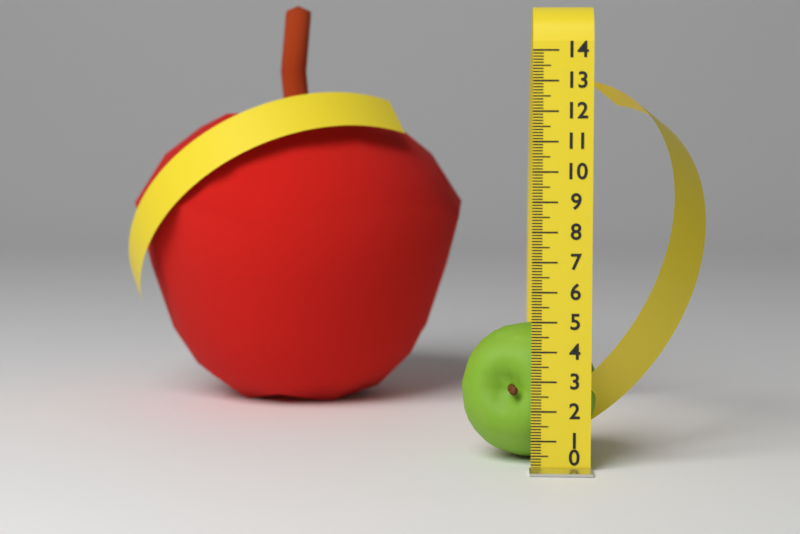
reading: 4.7 (no unit)
